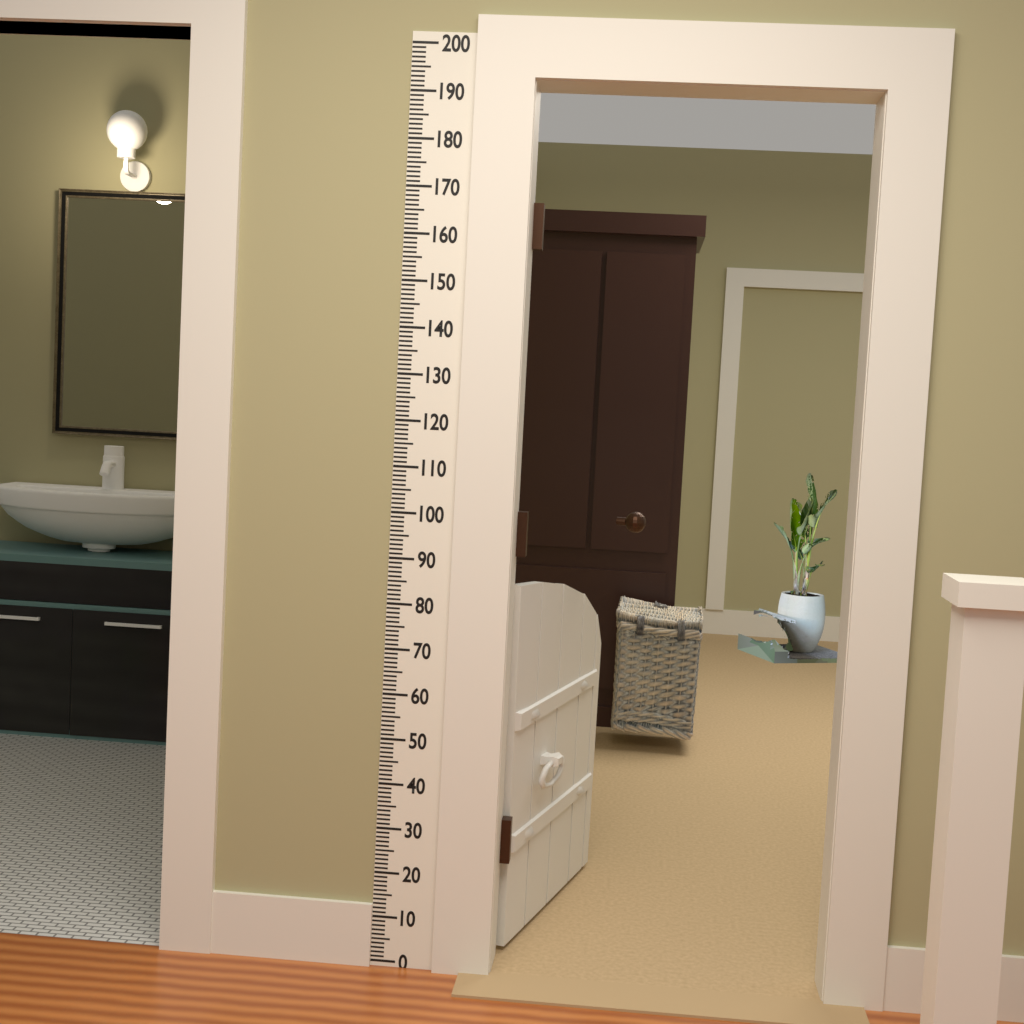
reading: 84 (no unit)
